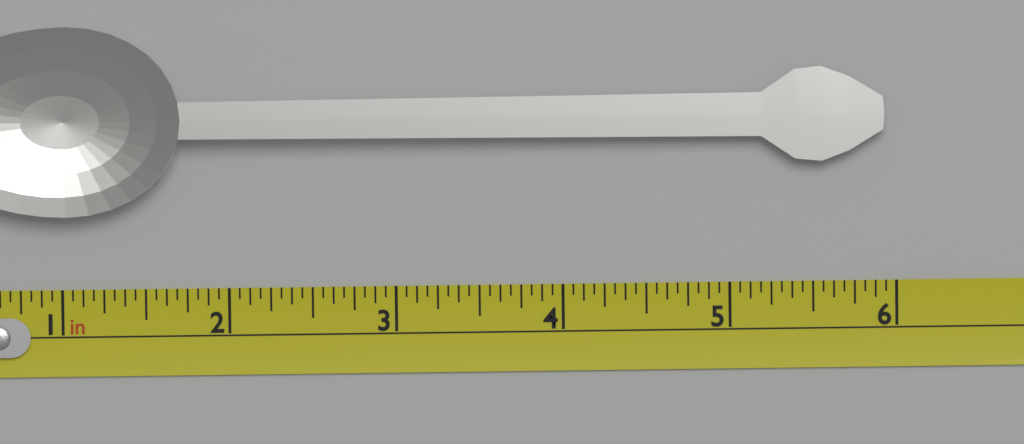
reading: 5.9375 in
